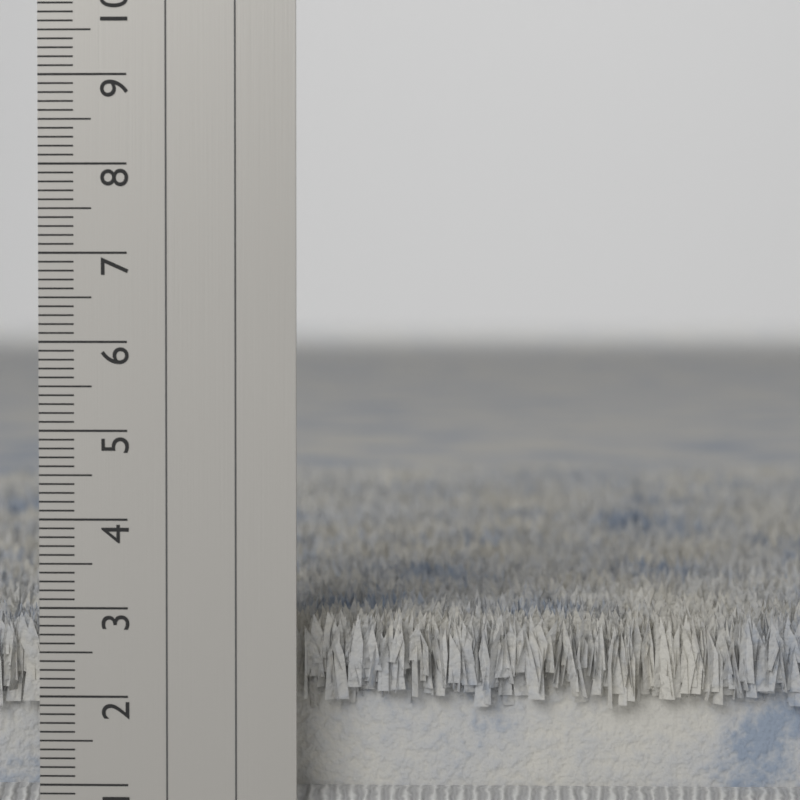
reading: 2.9 cm
